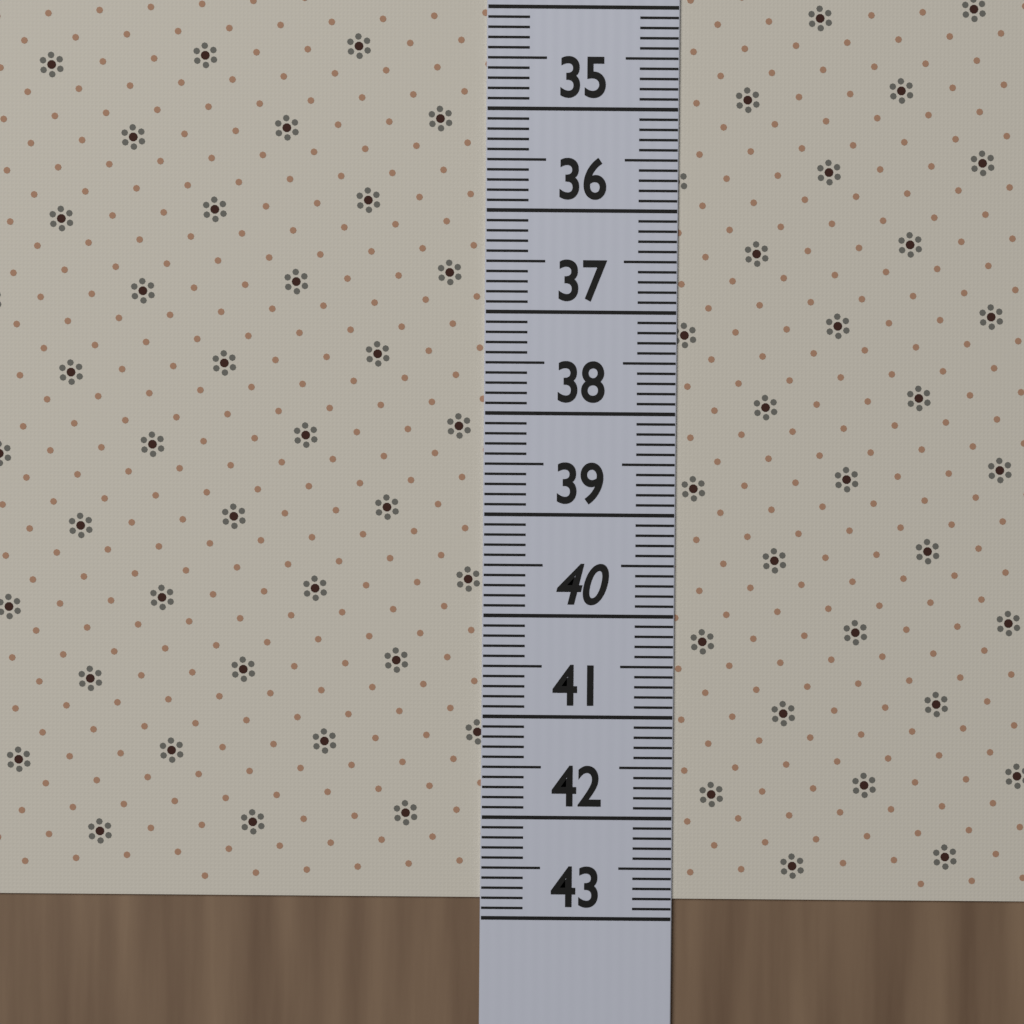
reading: 42.8 (no unit)
